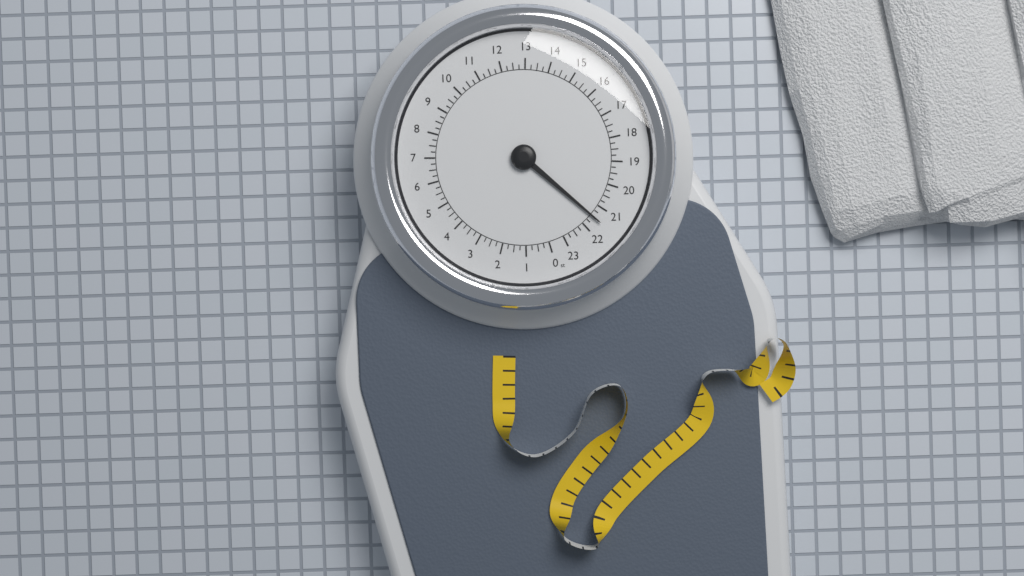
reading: 21.50 st
